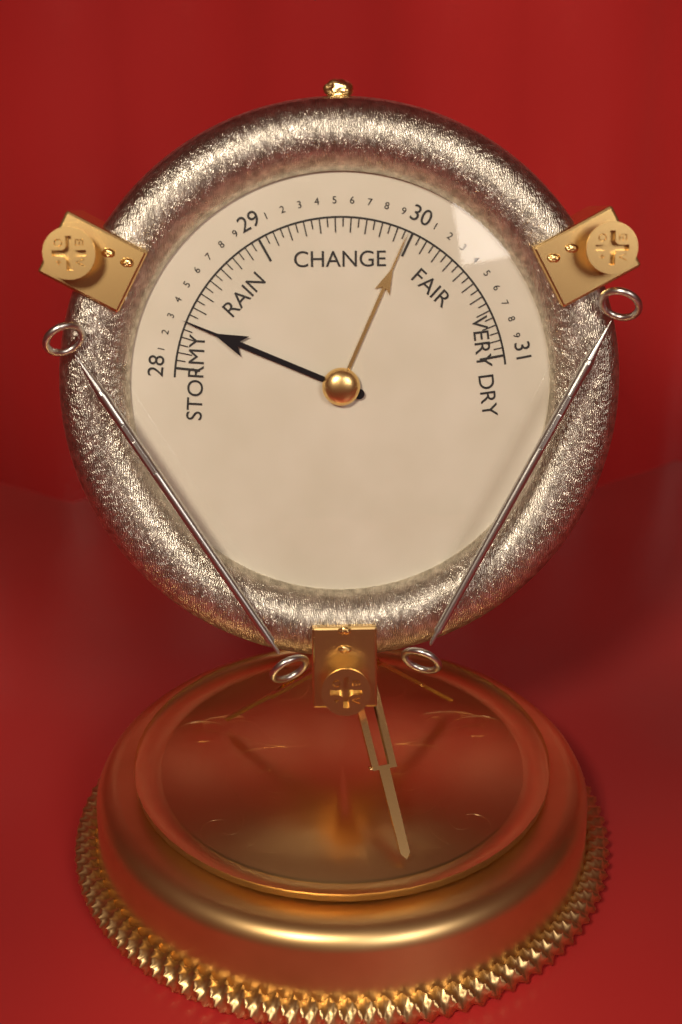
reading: 28.30 (no unit)
